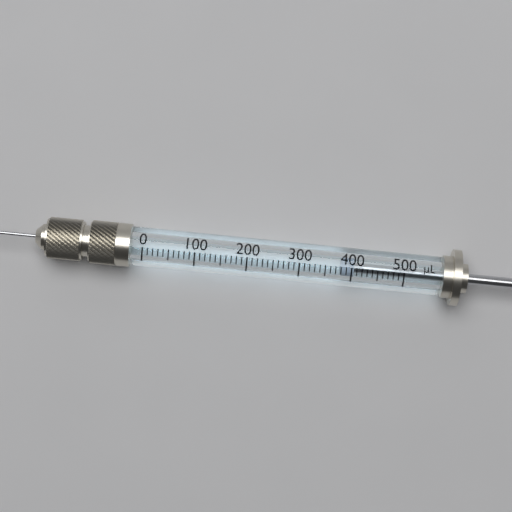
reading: 380 µL
